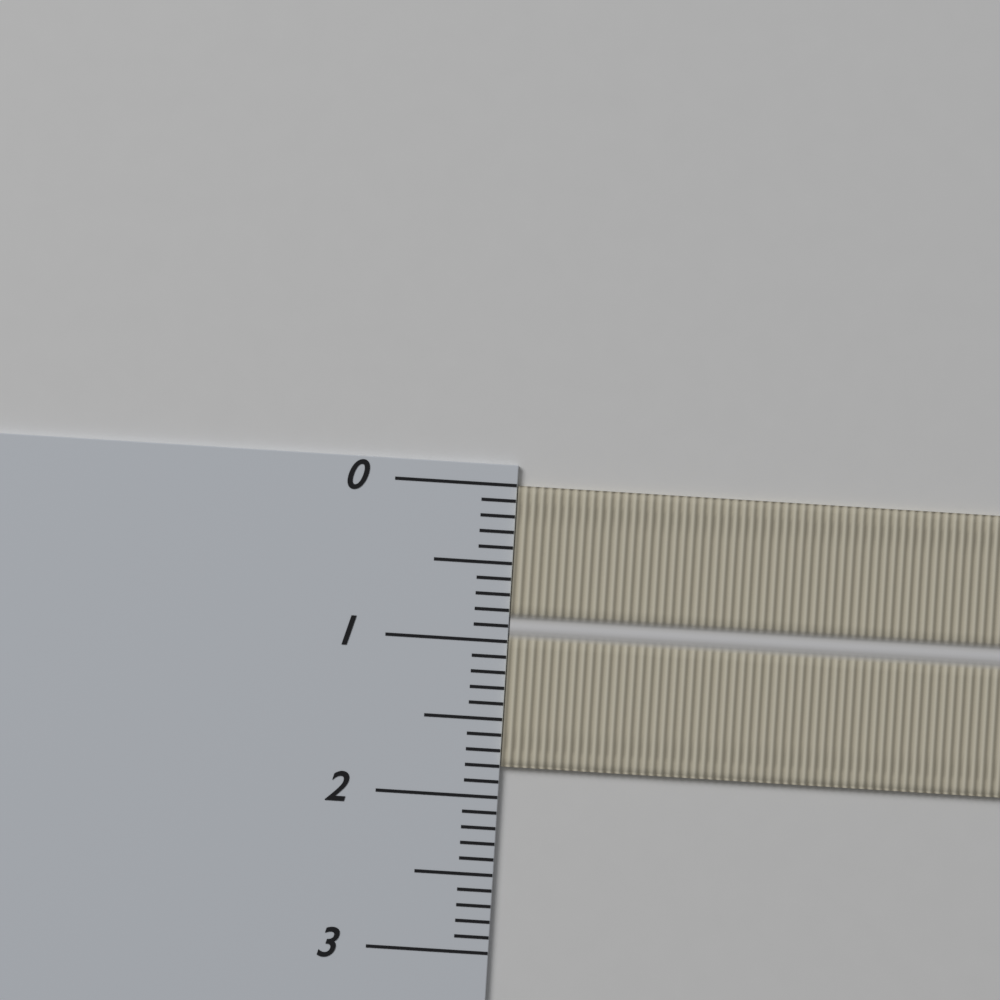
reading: 1.8 (no unit)
